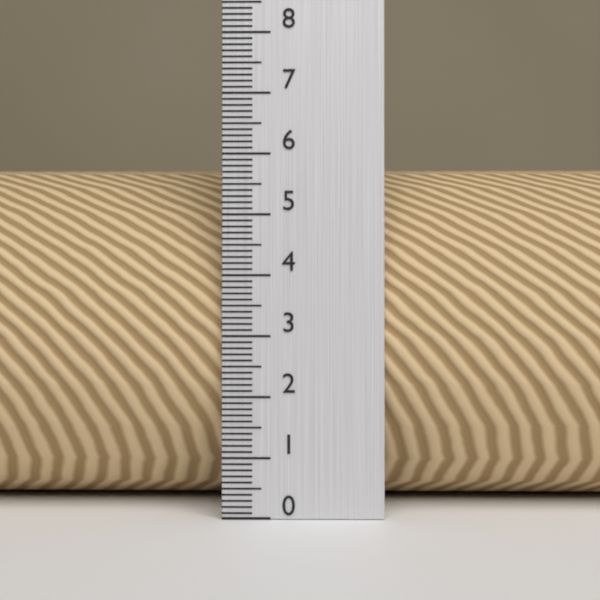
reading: 5.9 (no unit)
